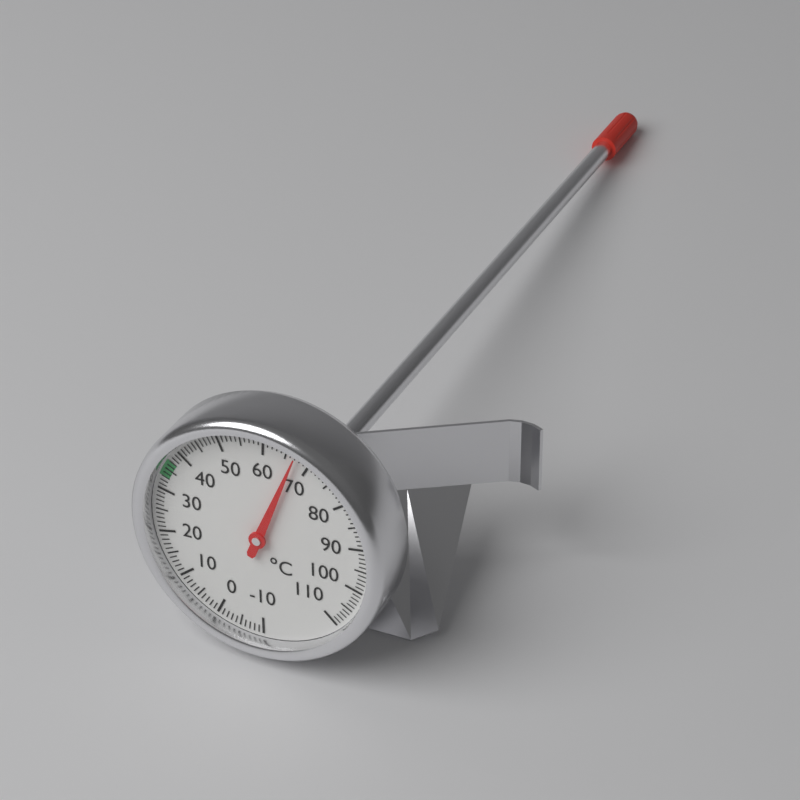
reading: 67 °C
